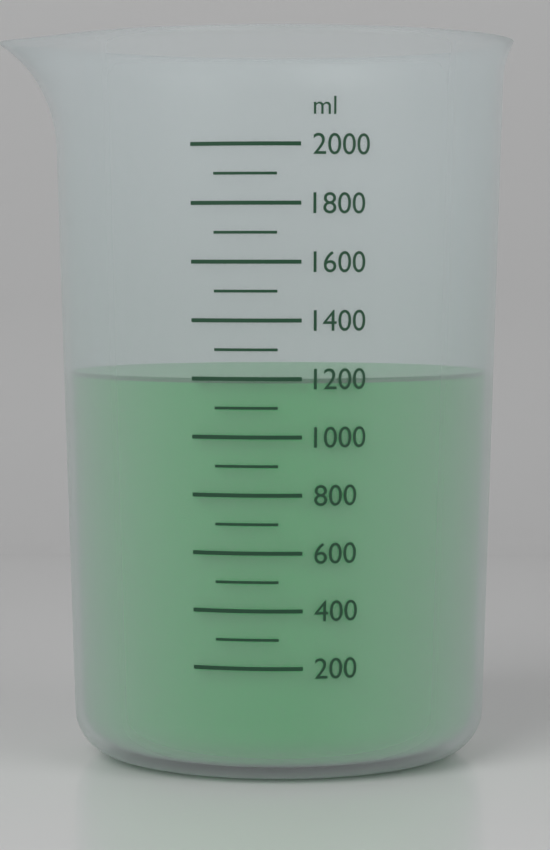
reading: 1200 ml
